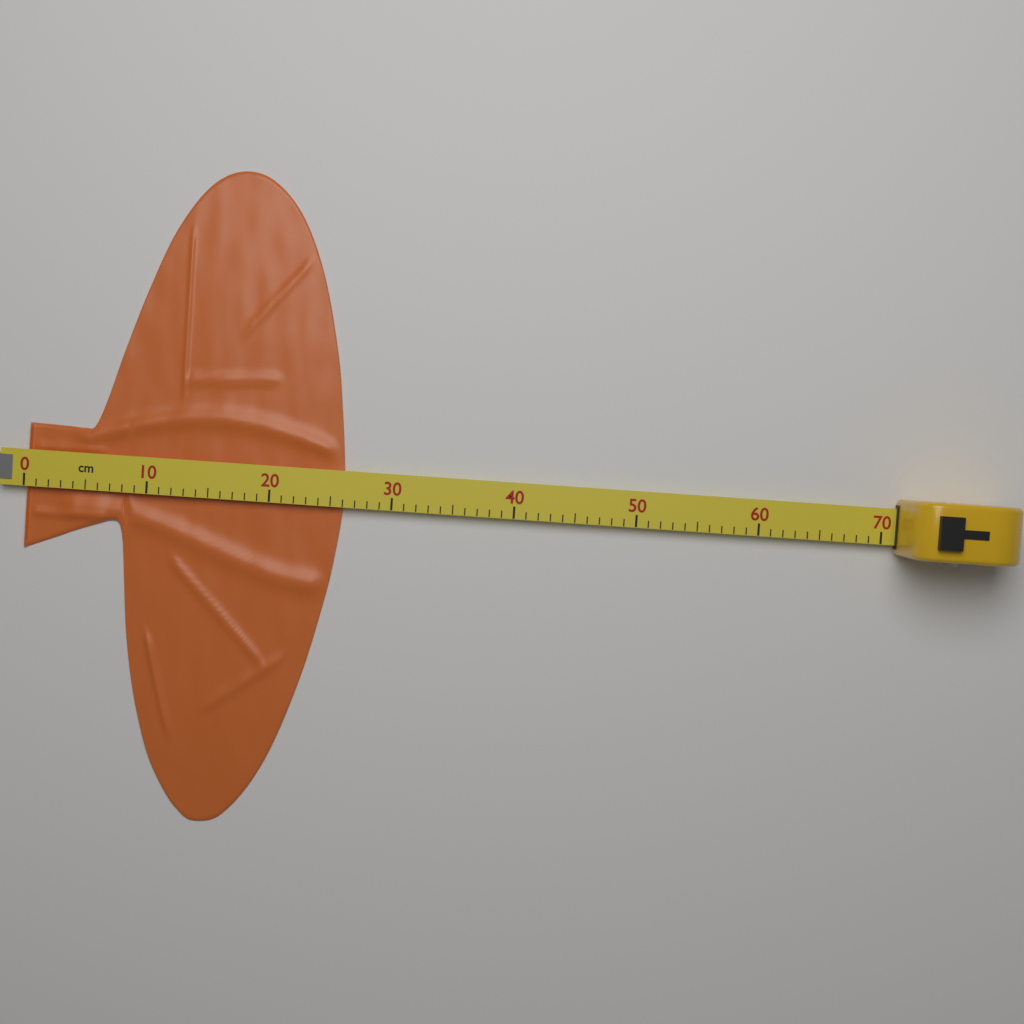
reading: 26 cm
